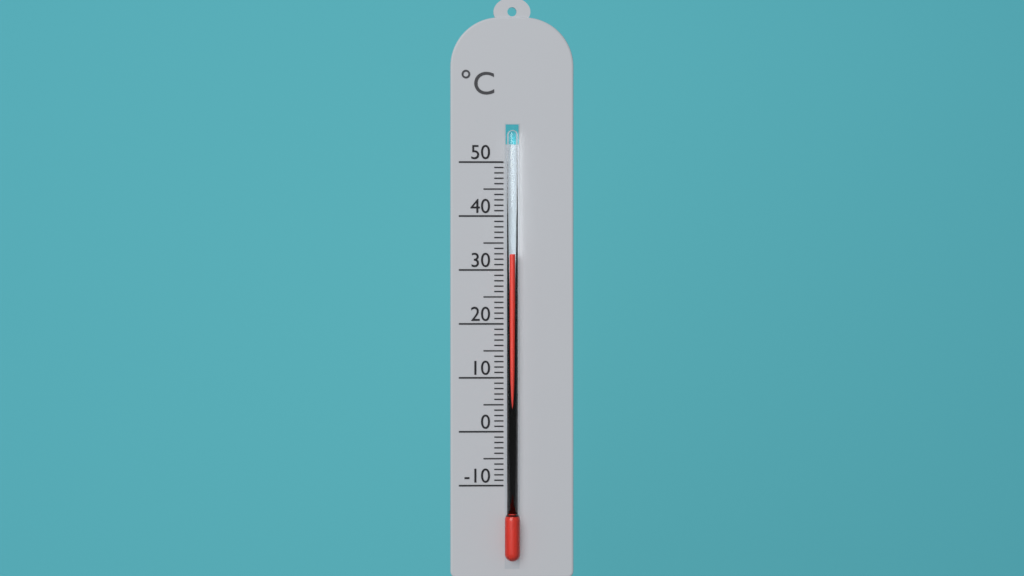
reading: 33 °C
